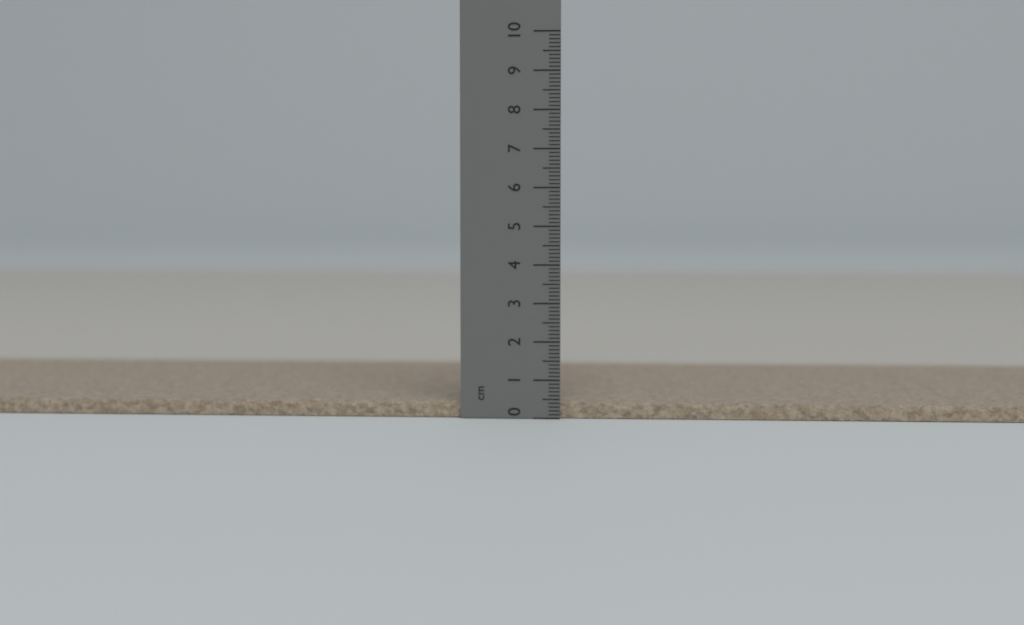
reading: 0.4 cm
